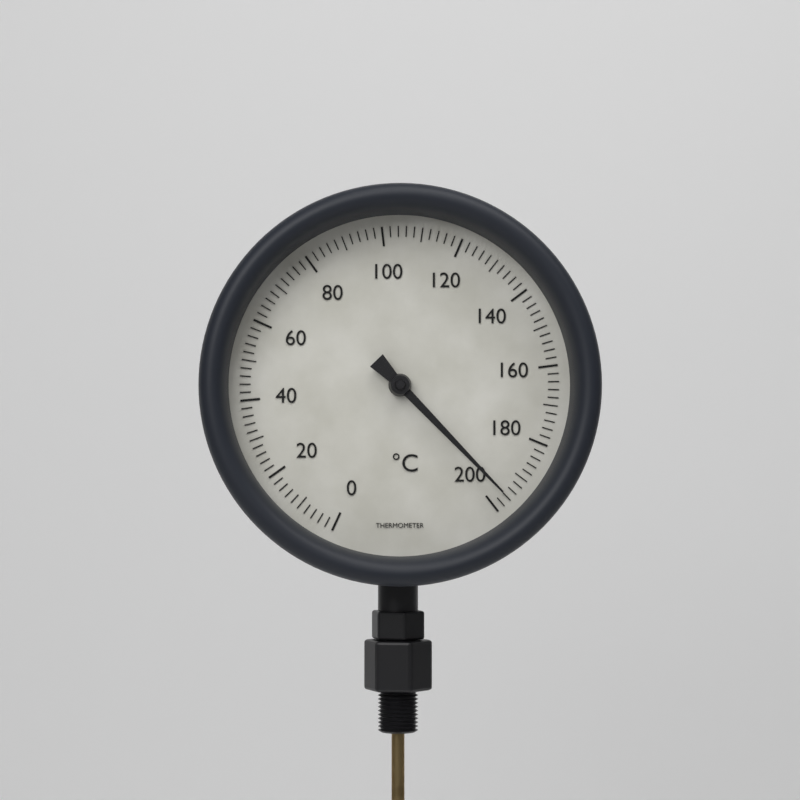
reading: 196 °C
